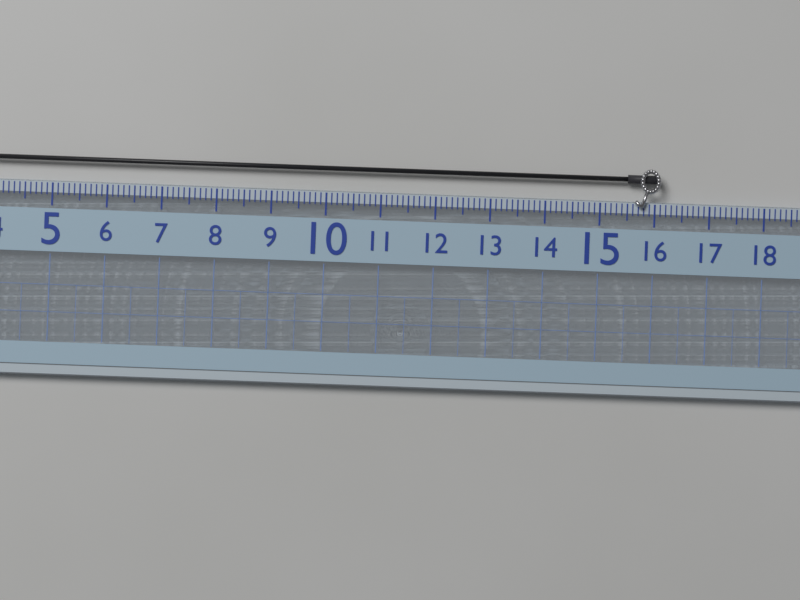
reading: 16.1 (no unit)
